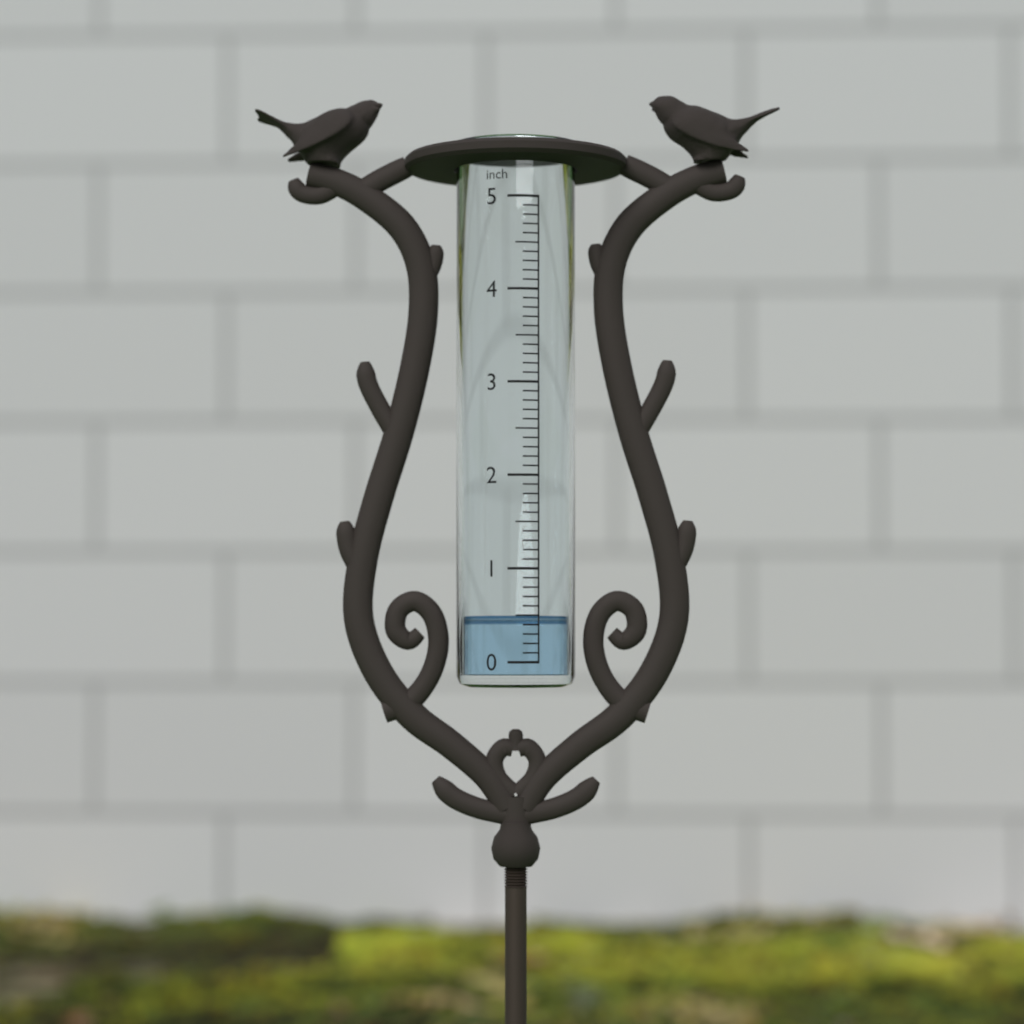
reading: 0.5 inch
